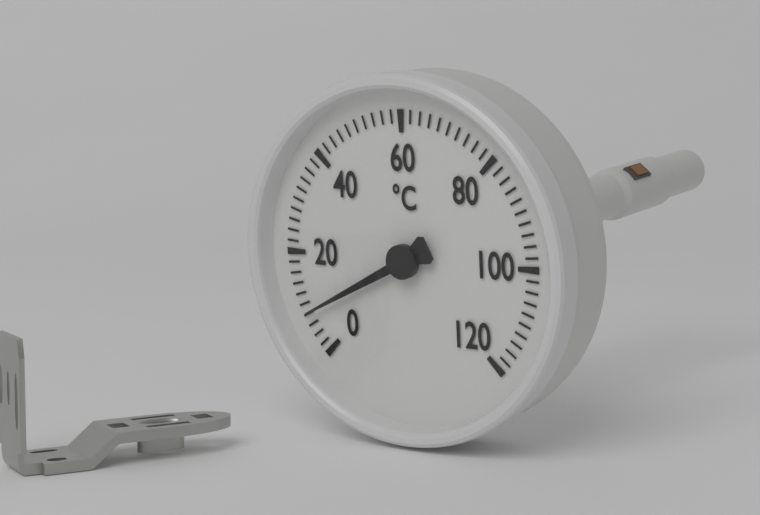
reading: 8 °C
